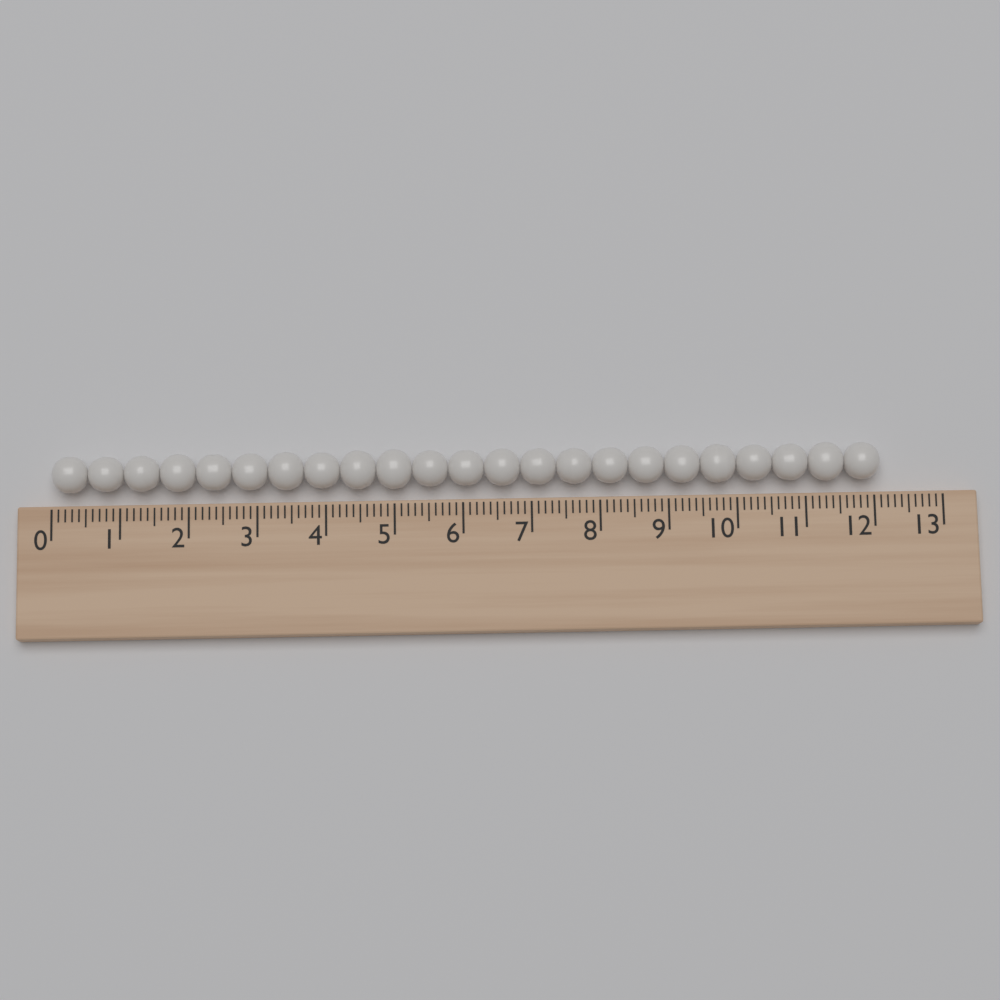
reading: 12.1 (no unit)
